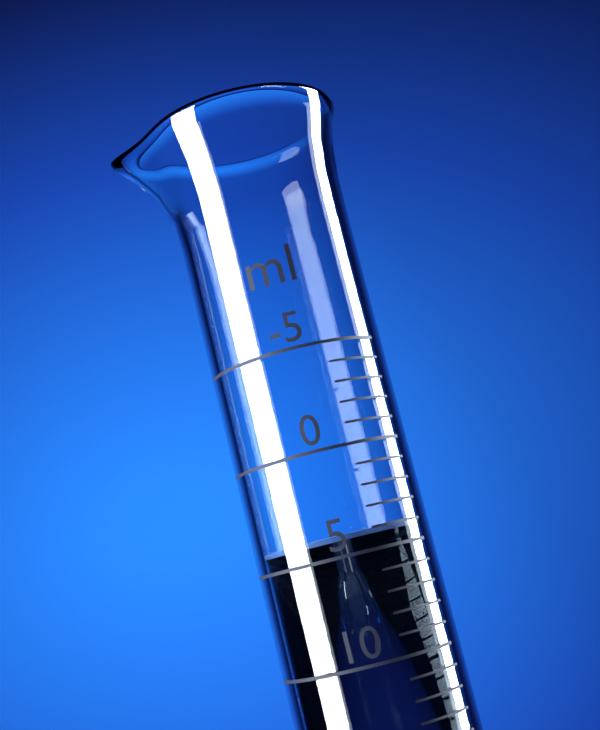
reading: 4 ml
